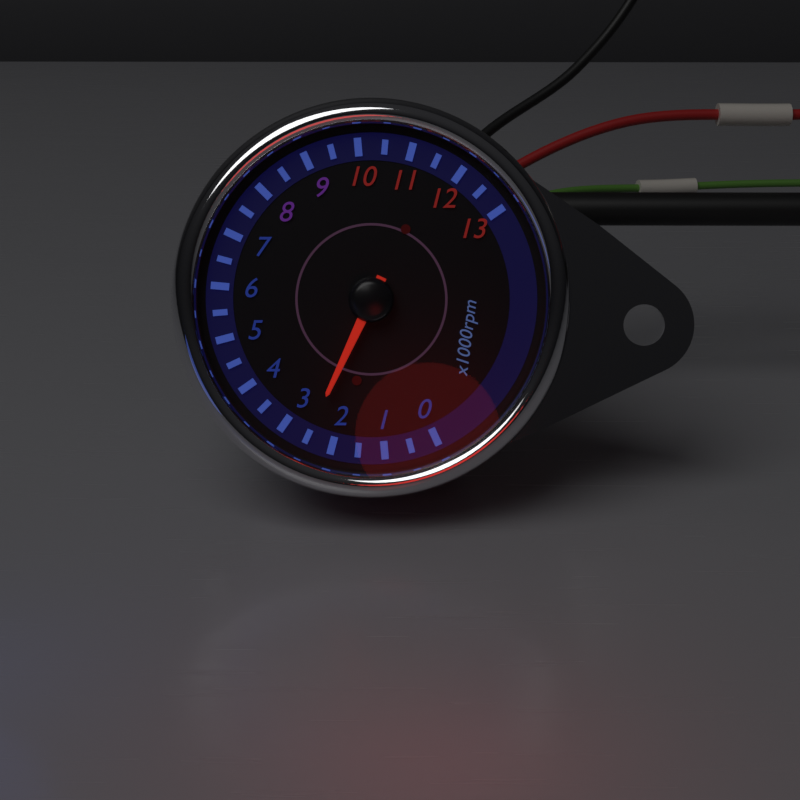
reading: 2500 rpm
